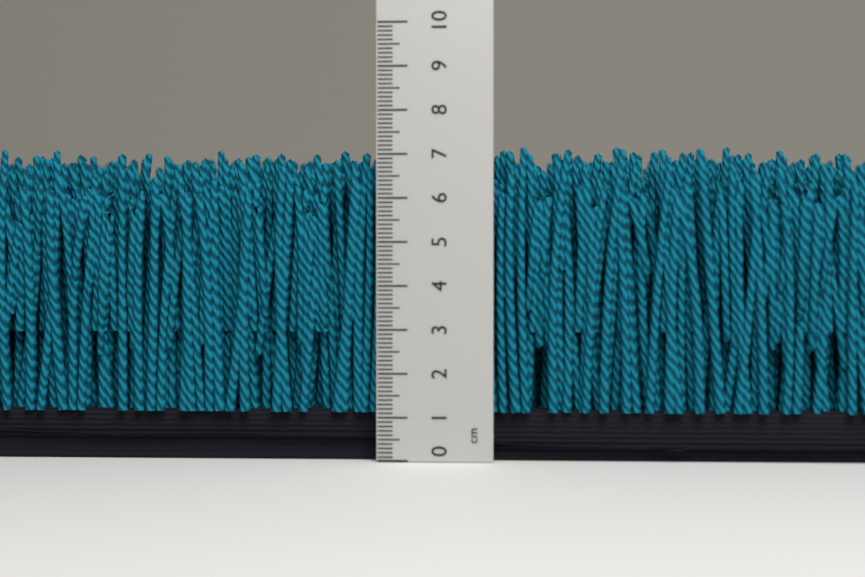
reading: 7.2 cm
